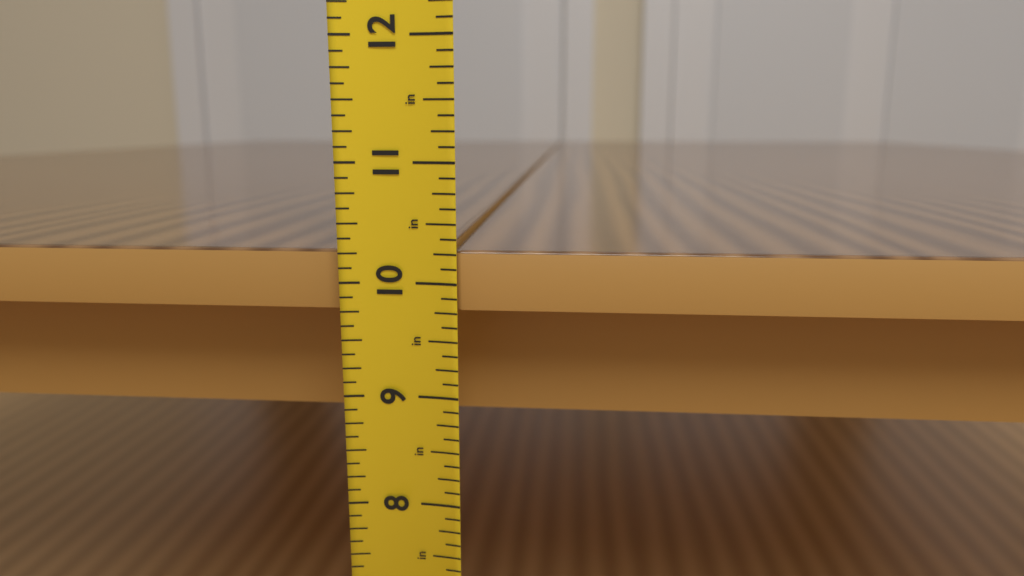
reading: 10.250 in
